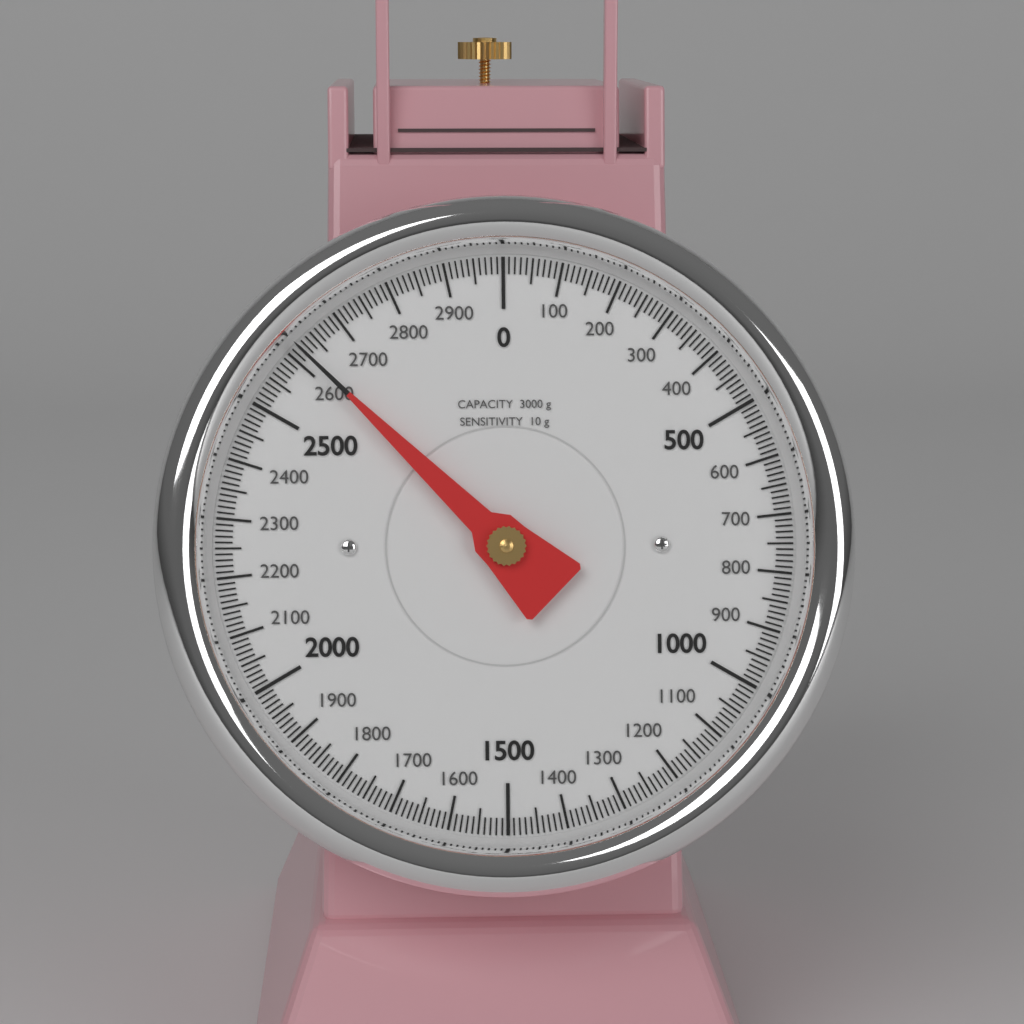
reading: 2620 g
